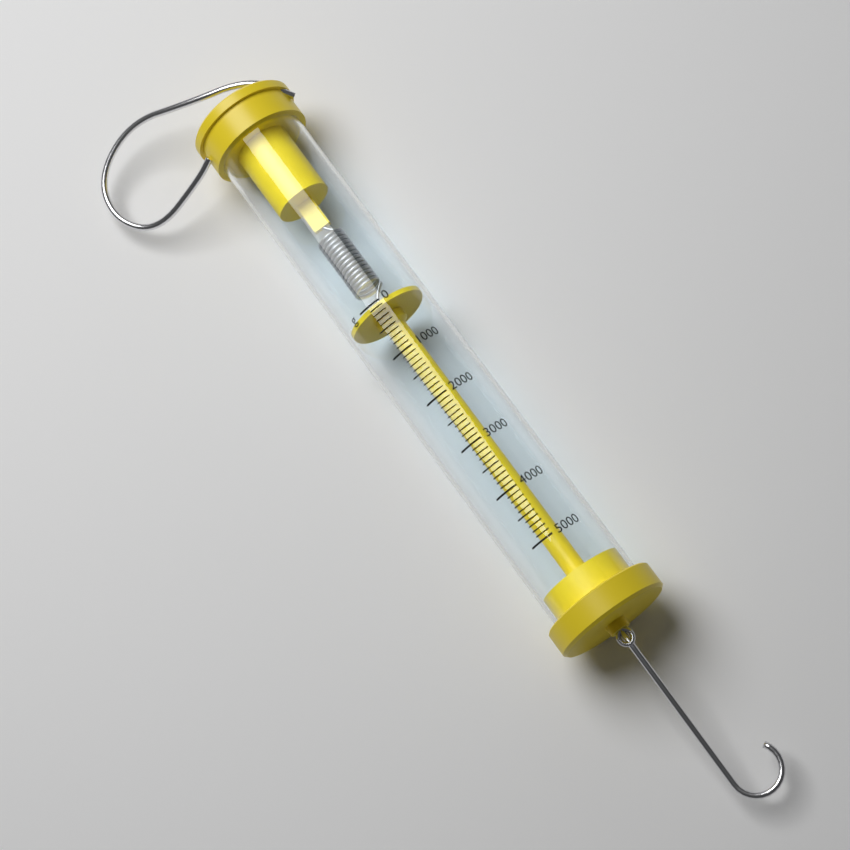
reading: 0 g
